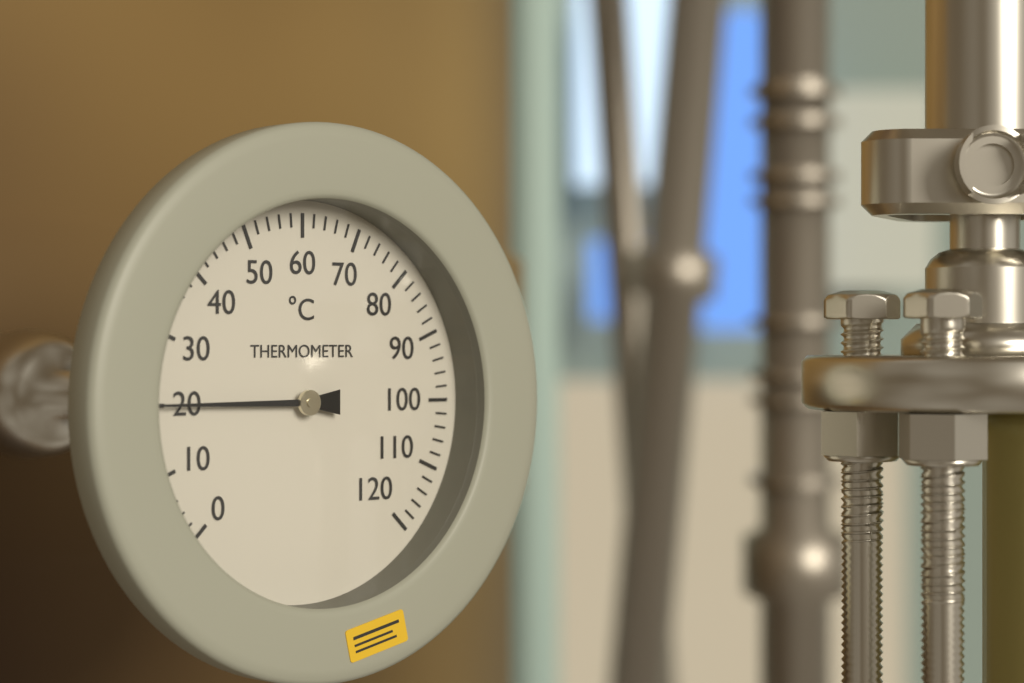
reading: 20 °C
